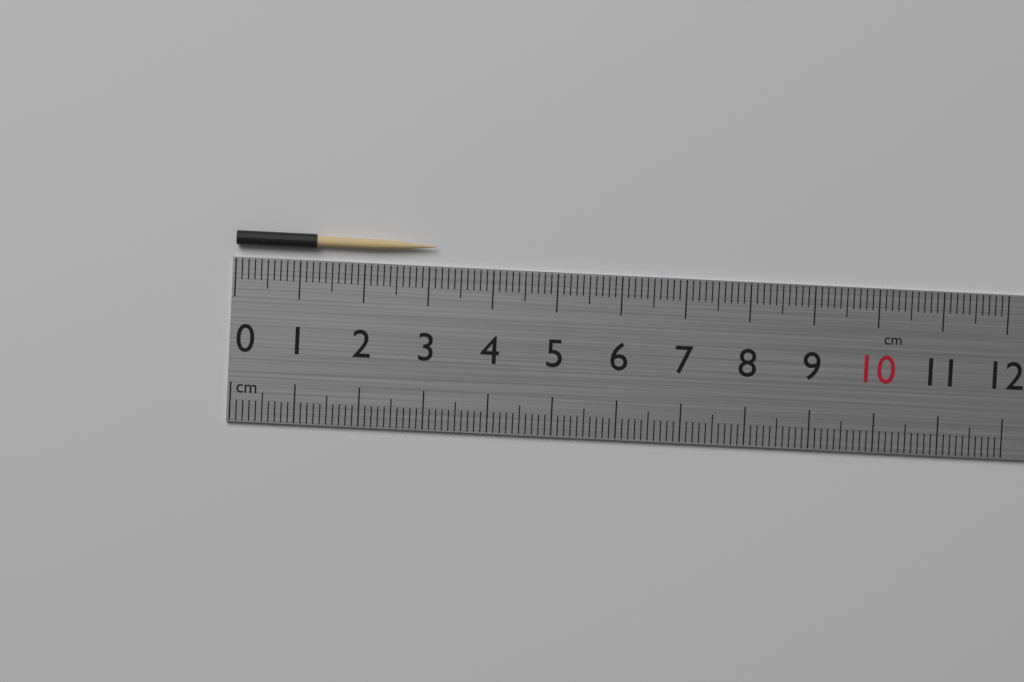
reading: 3.1 cm
